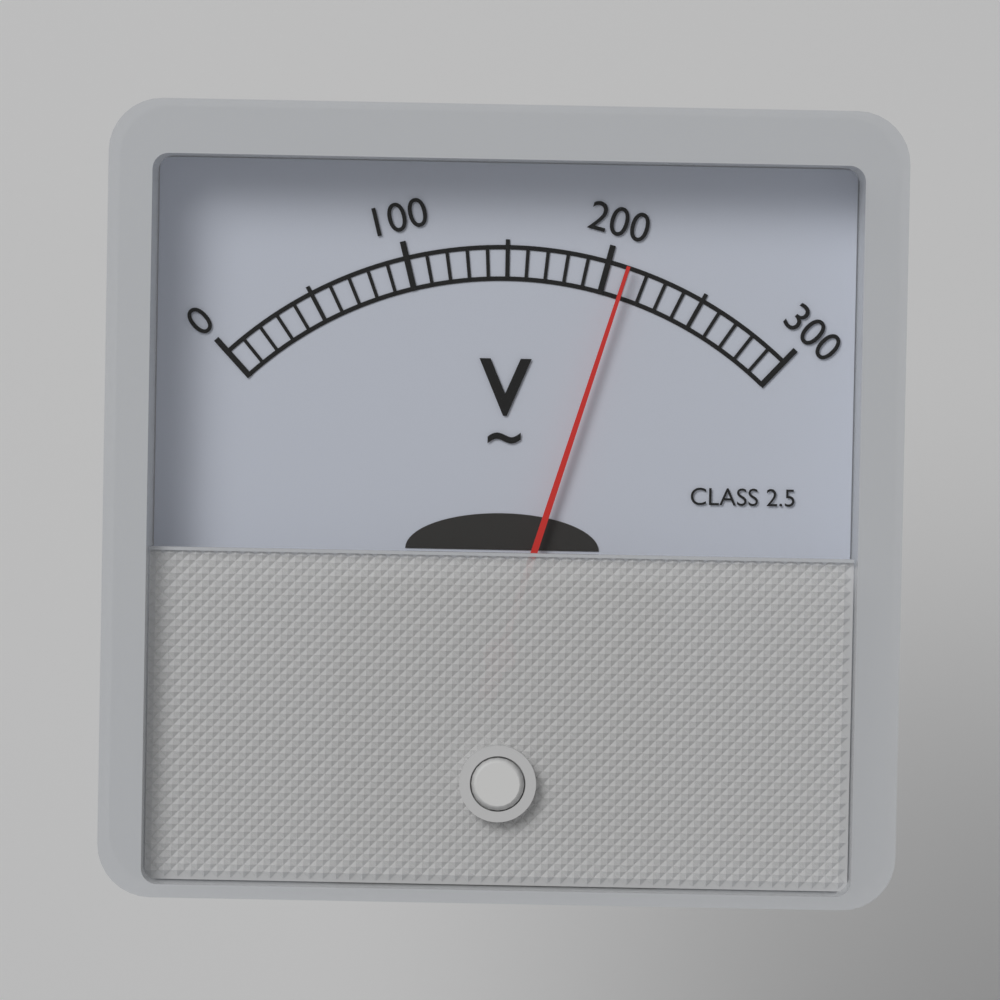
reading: 210 V
